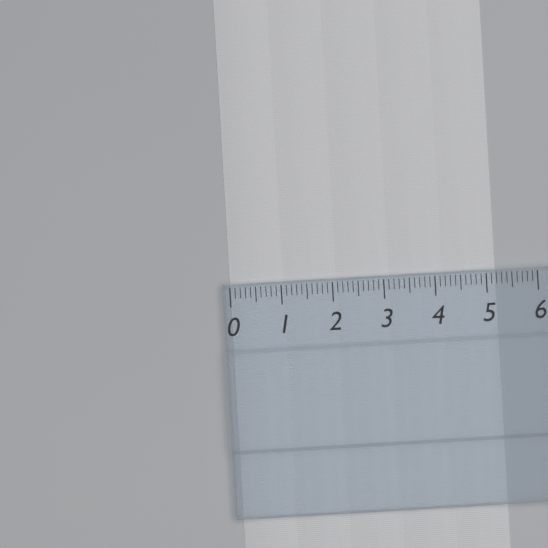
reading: 5.2 (no unit)
